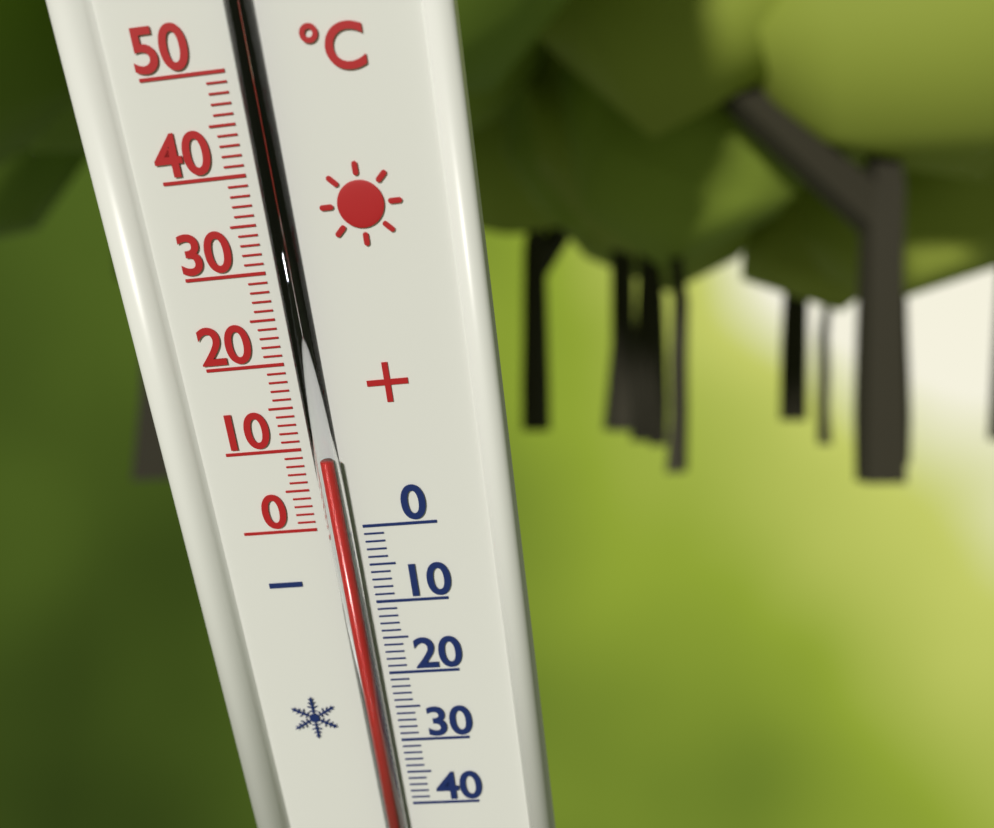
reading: 9 °C
